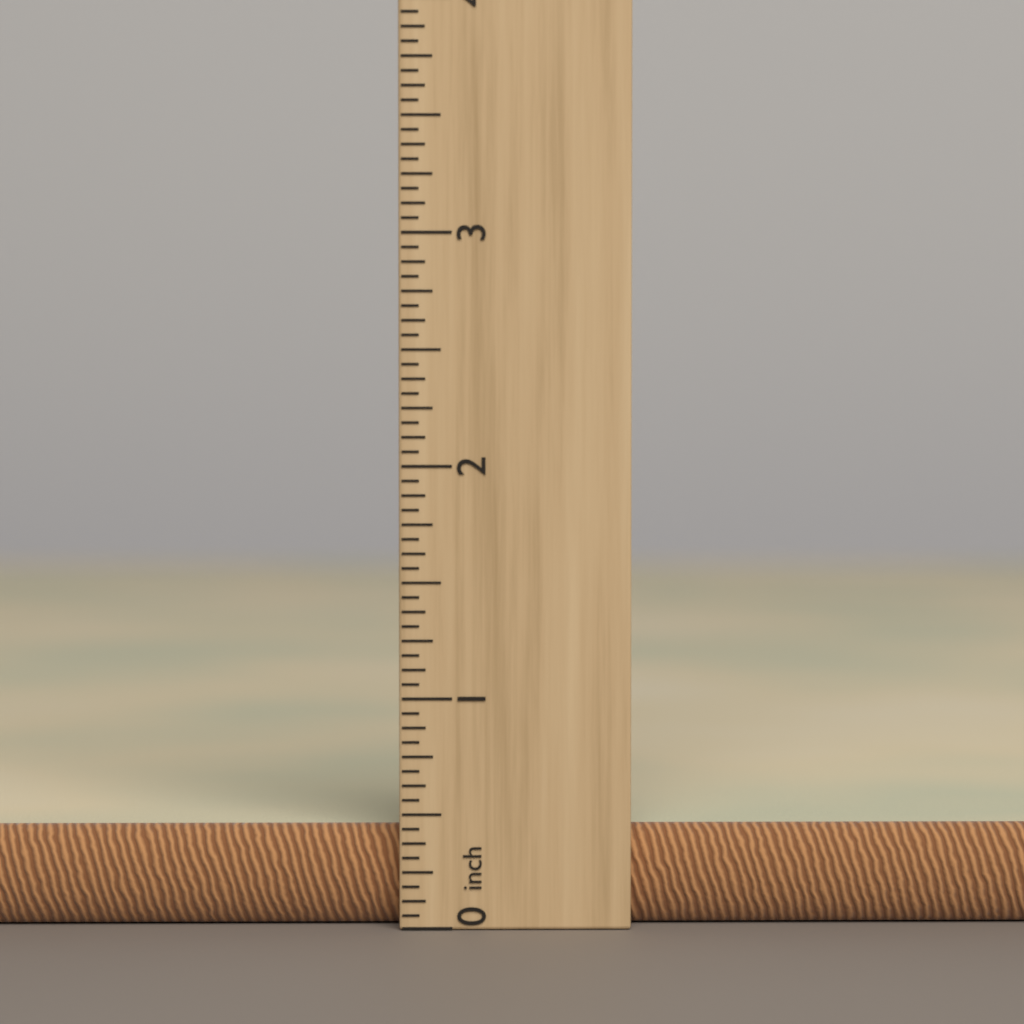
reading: 0.4375 inch
